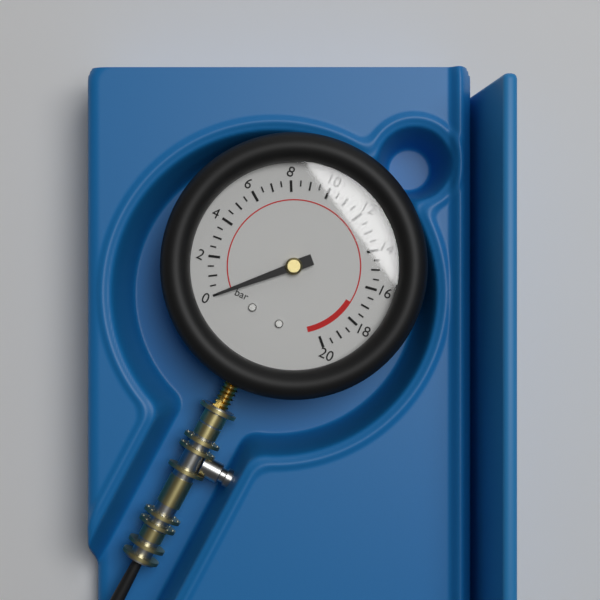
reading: 0.0 bar
